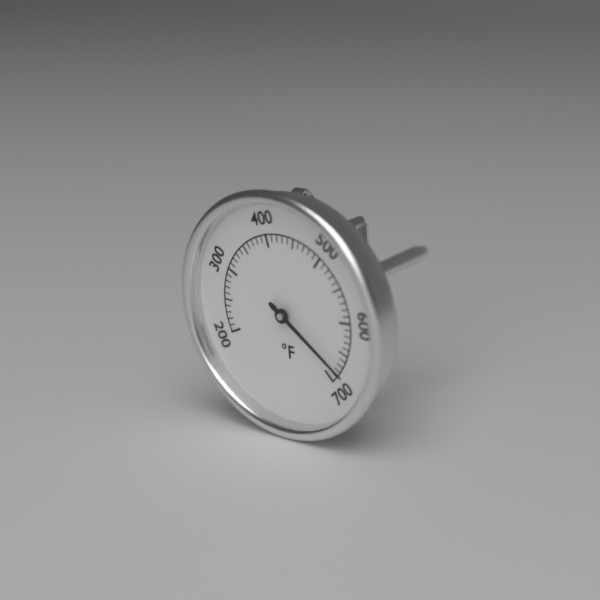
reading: 680 °F
